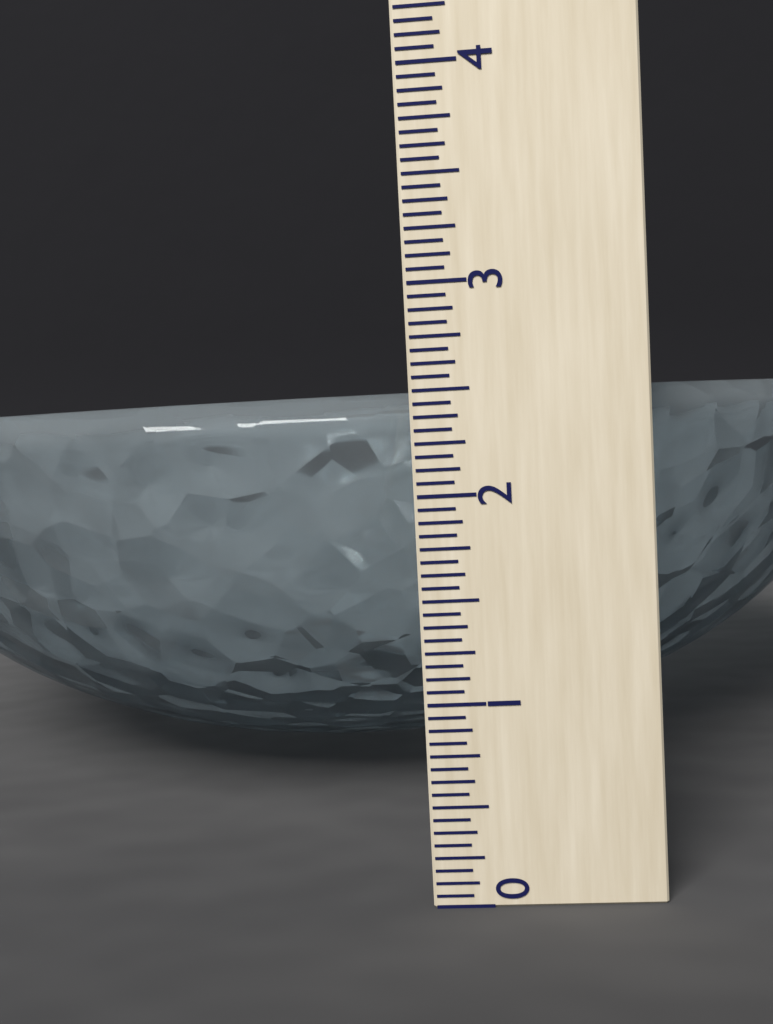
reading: 2.5000 (no unit)
